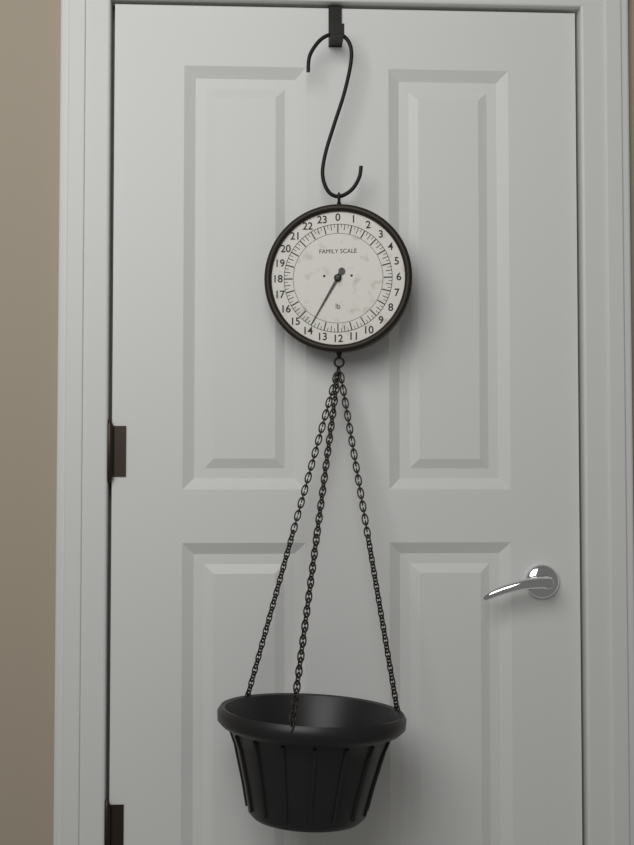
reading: 14.00 lb
